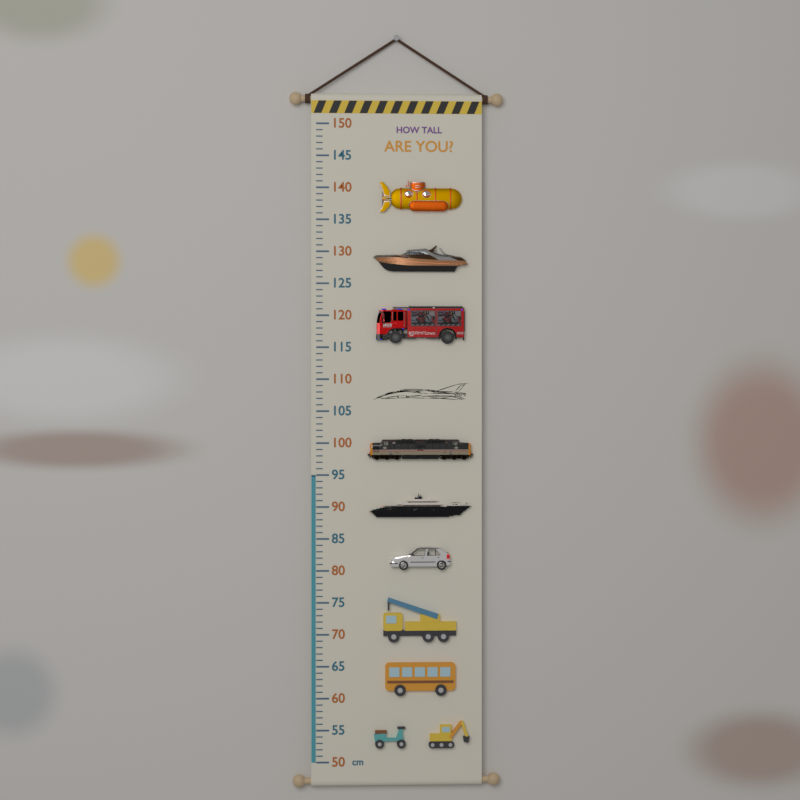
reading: 95 cm
